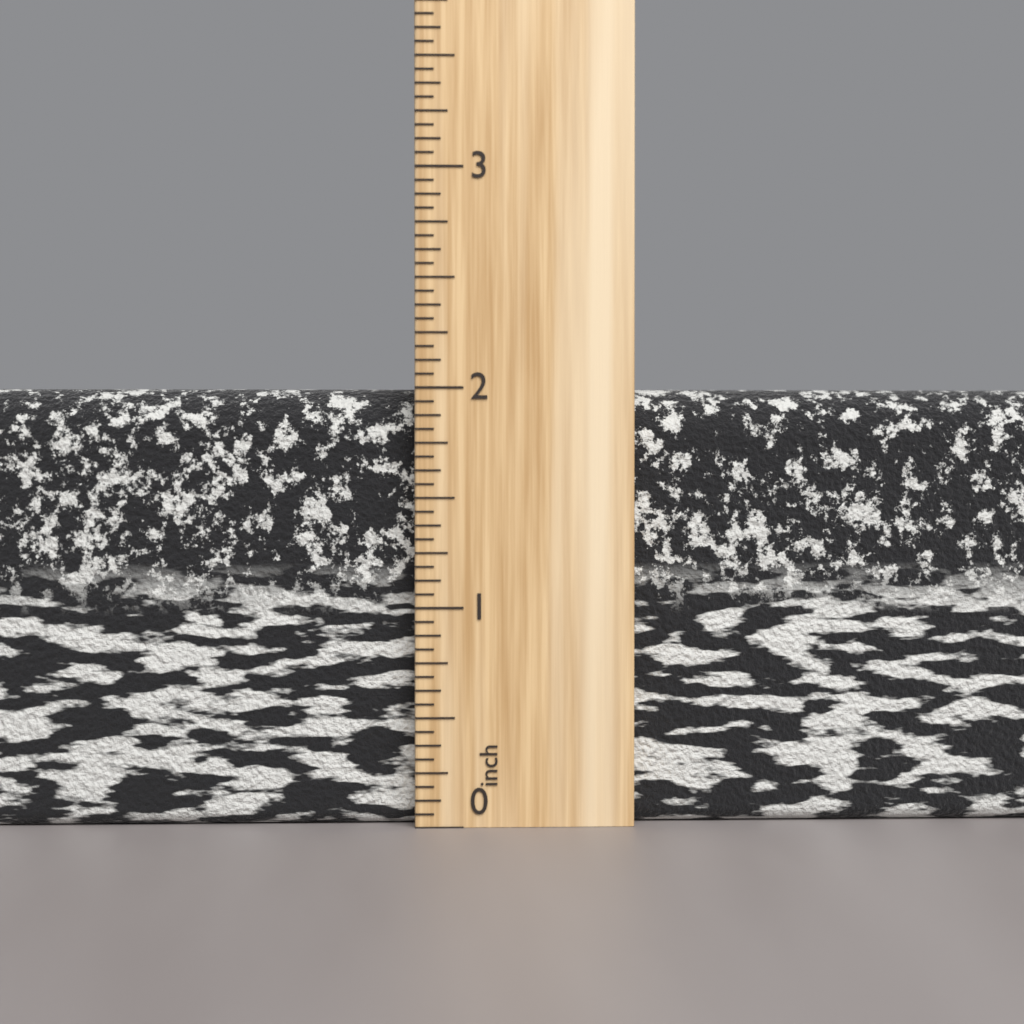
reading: 2.0000 inch
